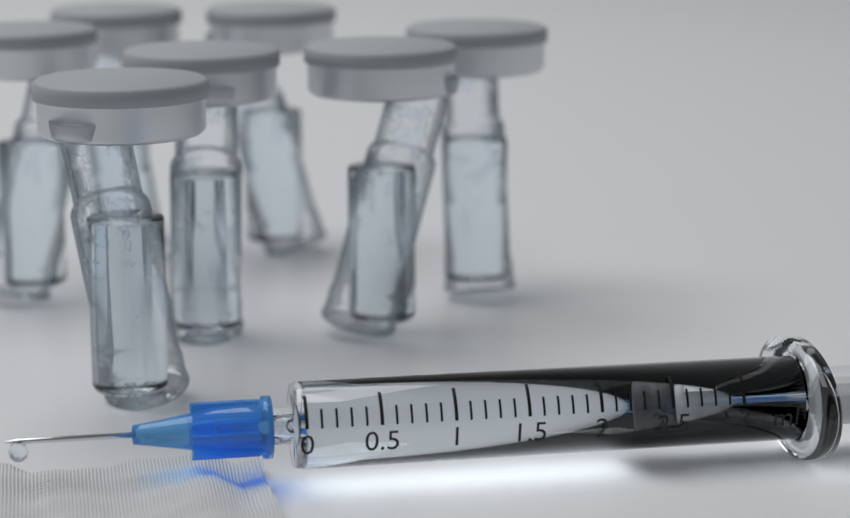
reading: 2.2 ml
